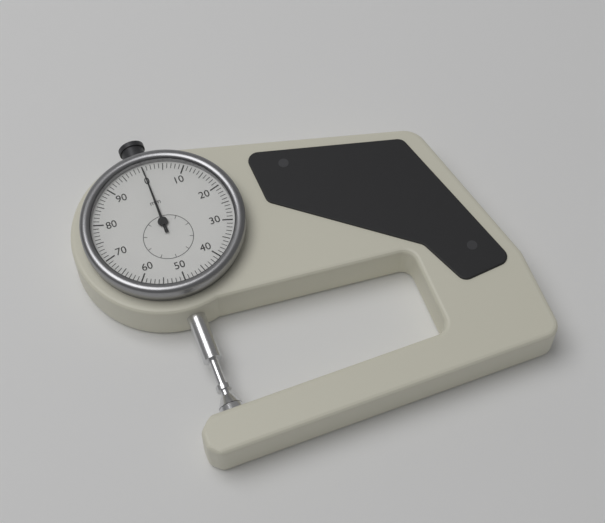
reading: 0 mm
